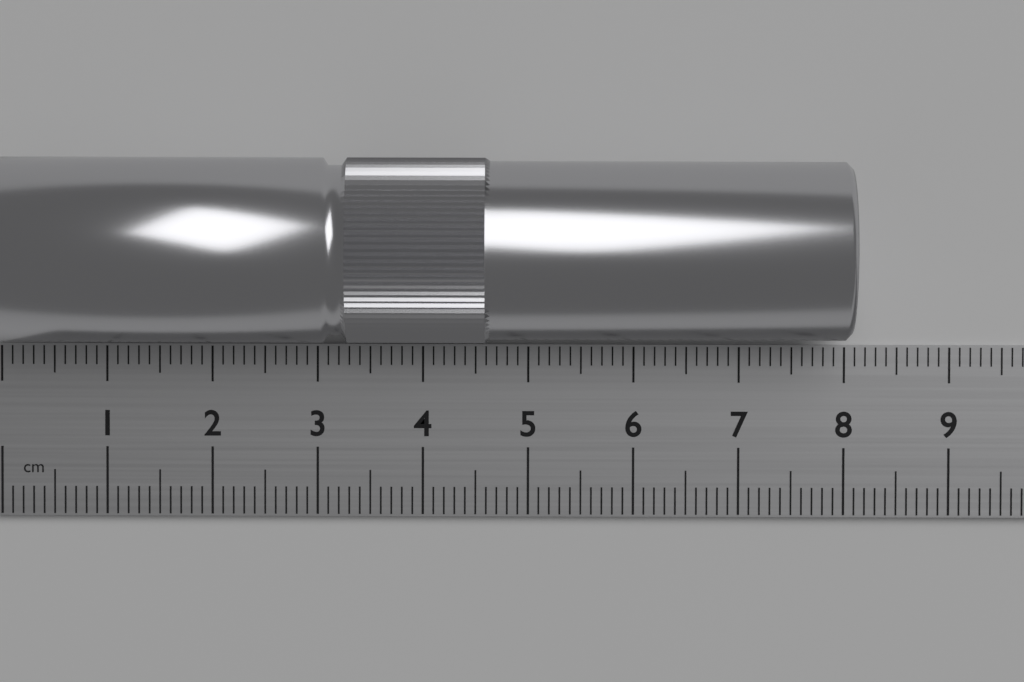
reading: 8.0 cm
